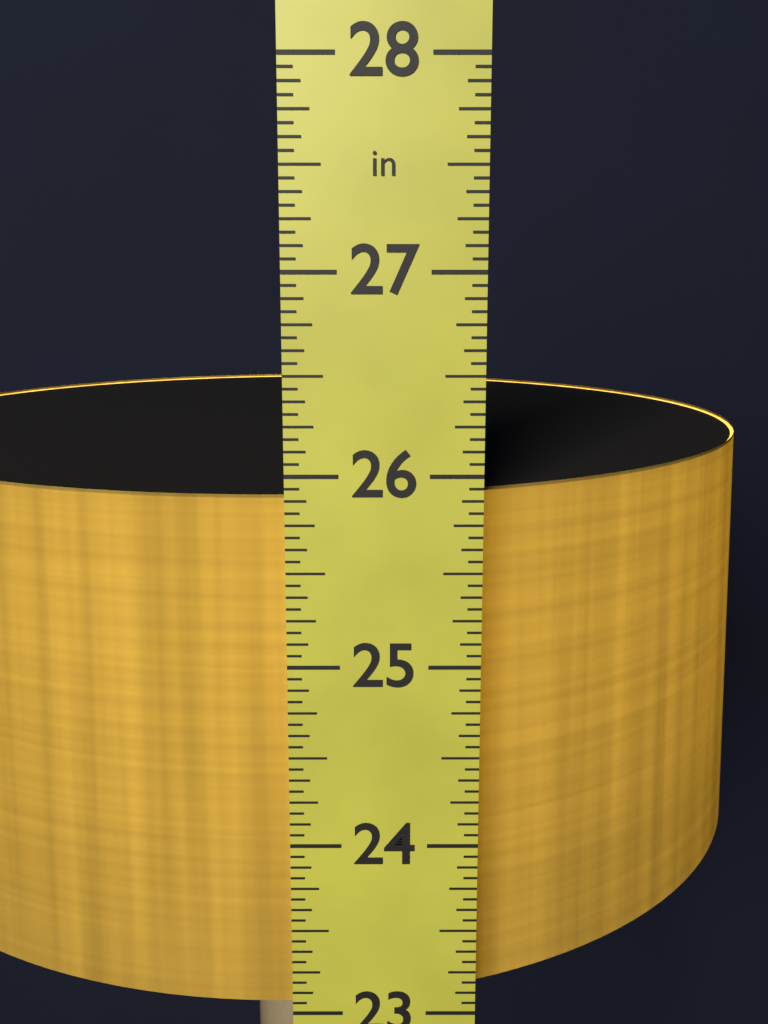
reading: 25.8750 in
